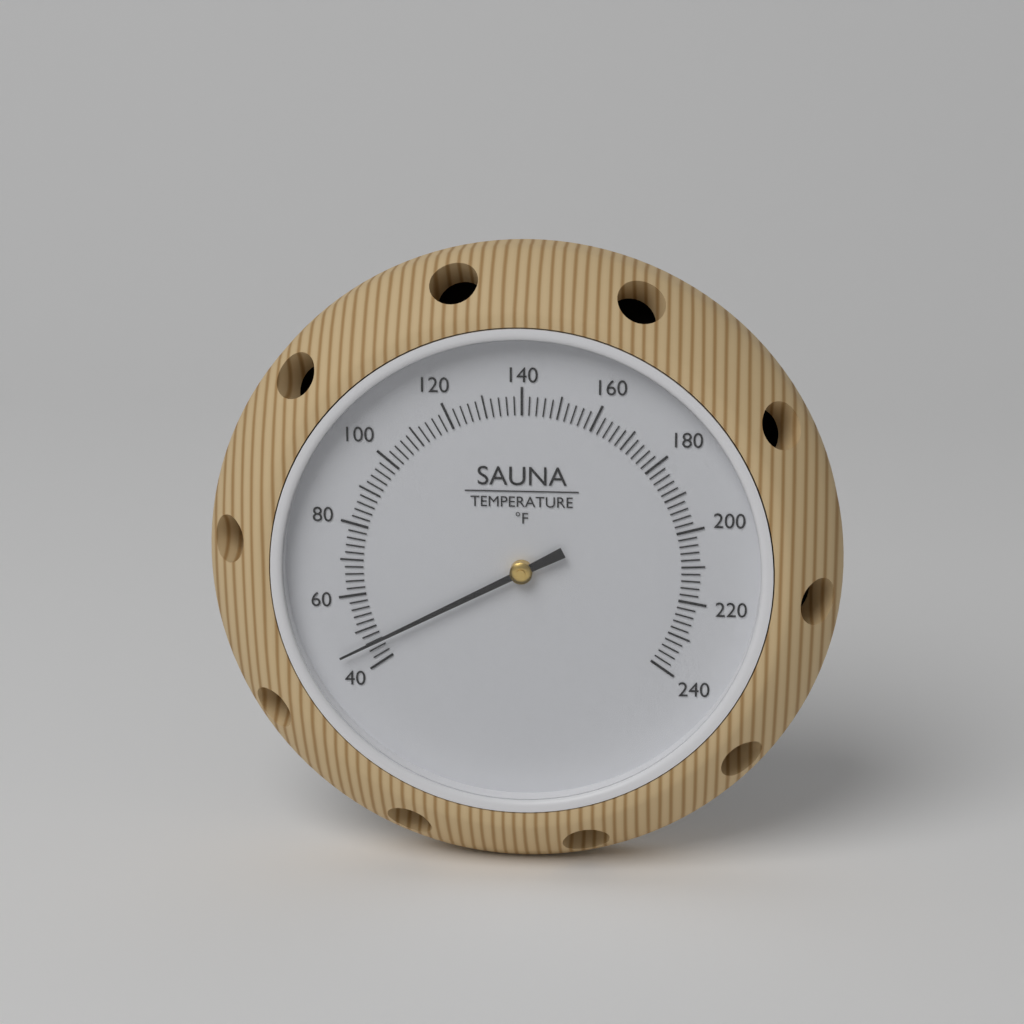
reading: 46 °F
